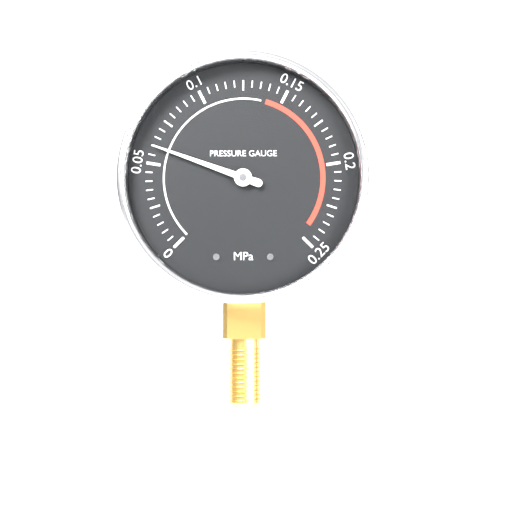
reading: 0.060 MPa
